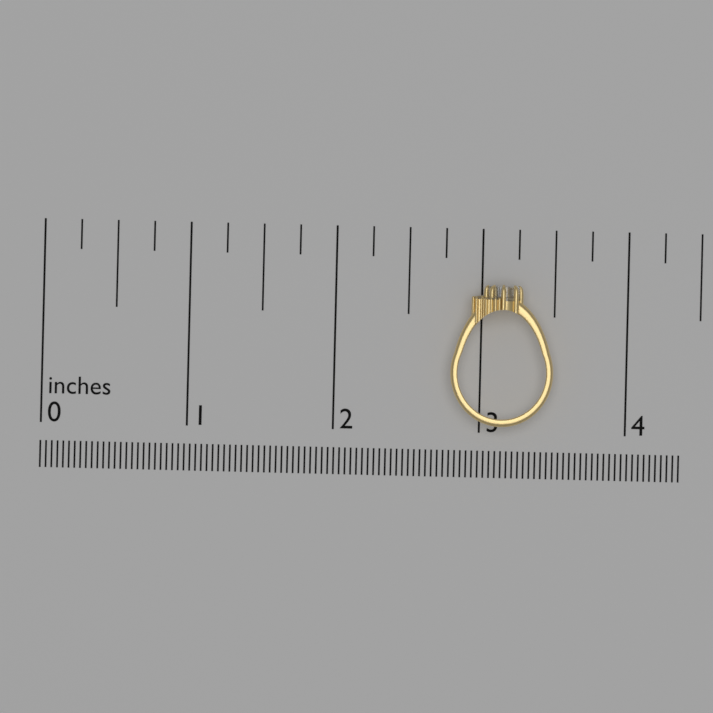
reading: 3.50 in
